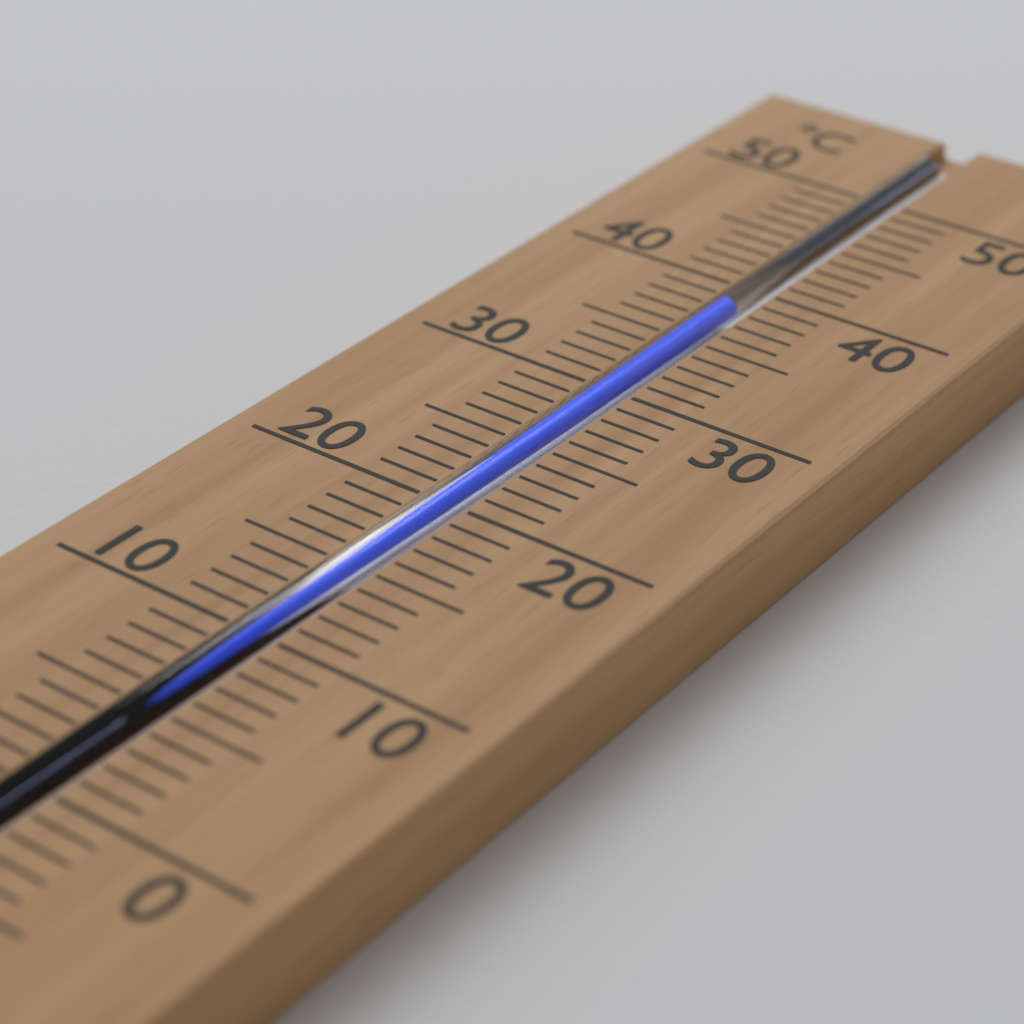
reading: 38 °C
